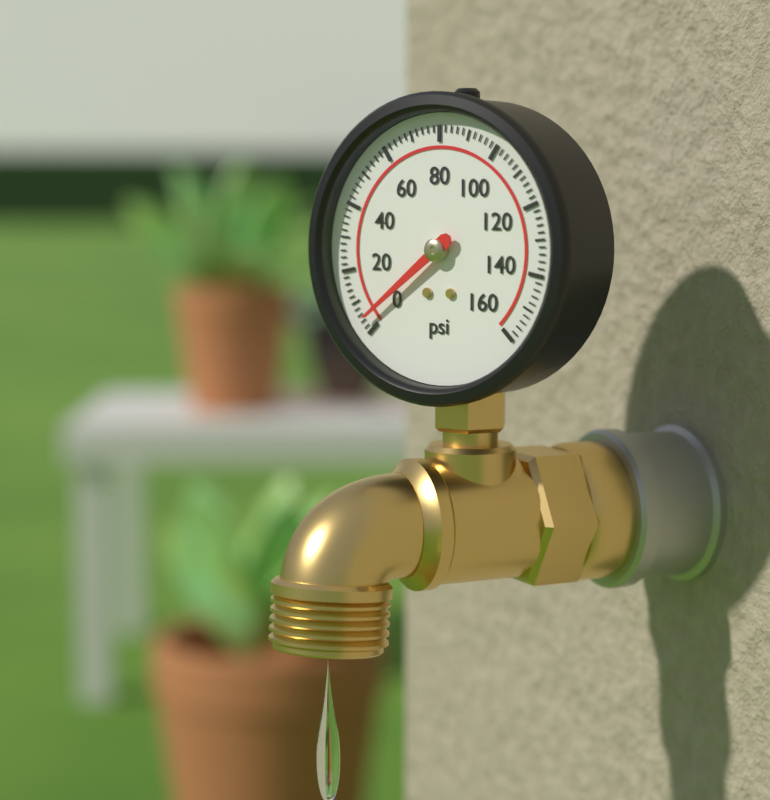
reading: 4 psi
